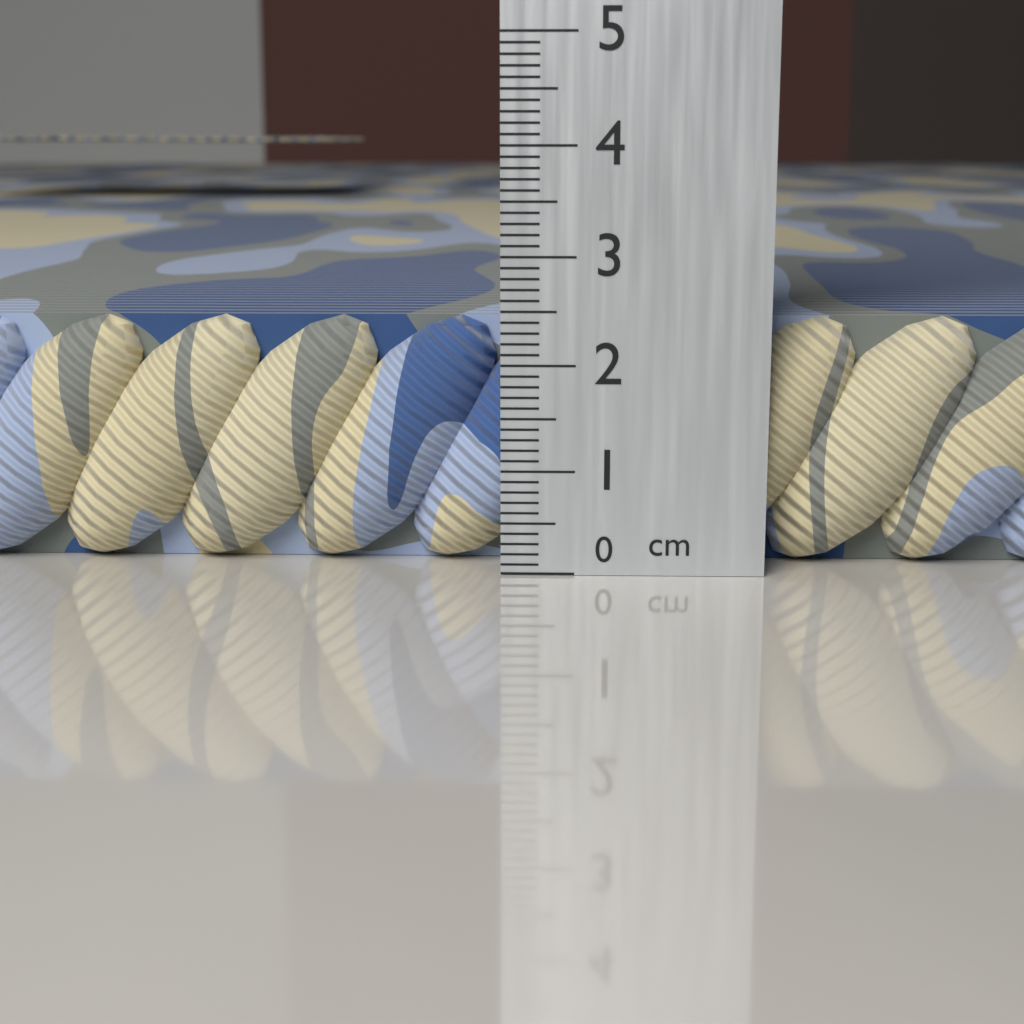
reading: 2.4 cm
